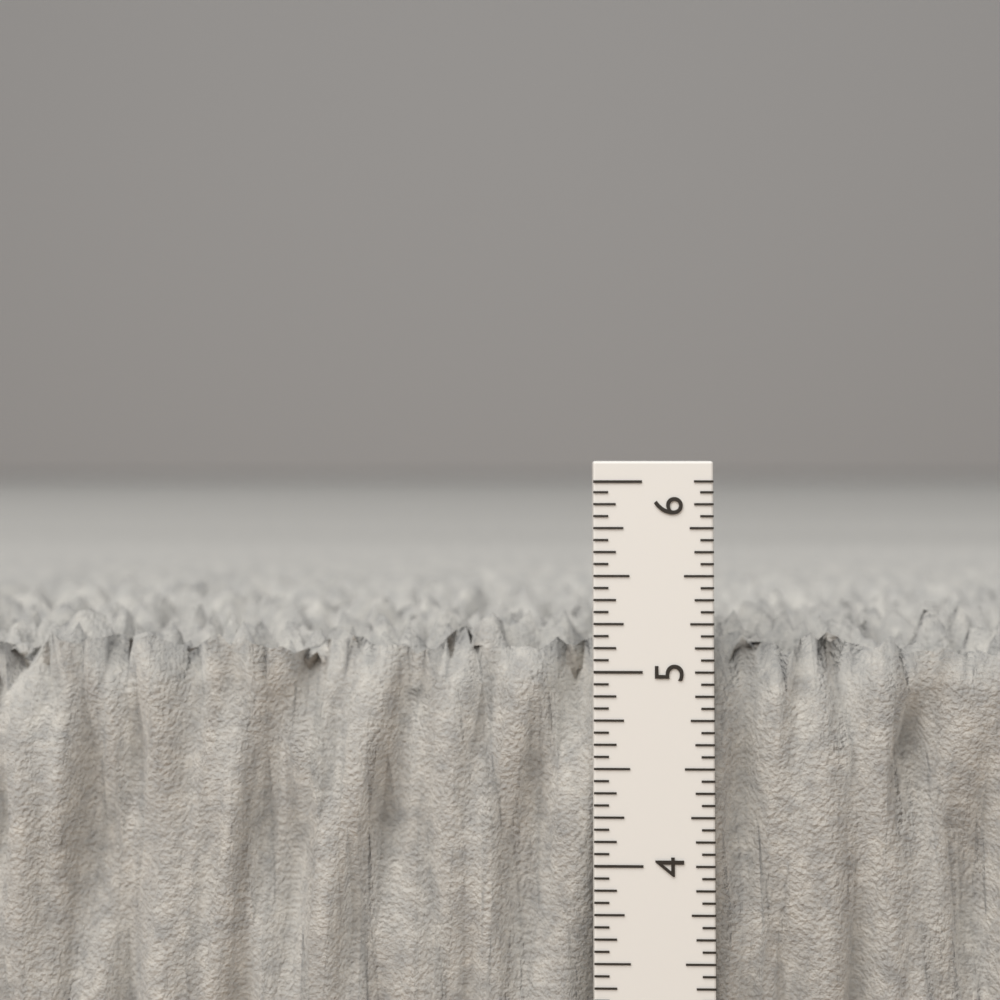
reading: 5.2500 in
